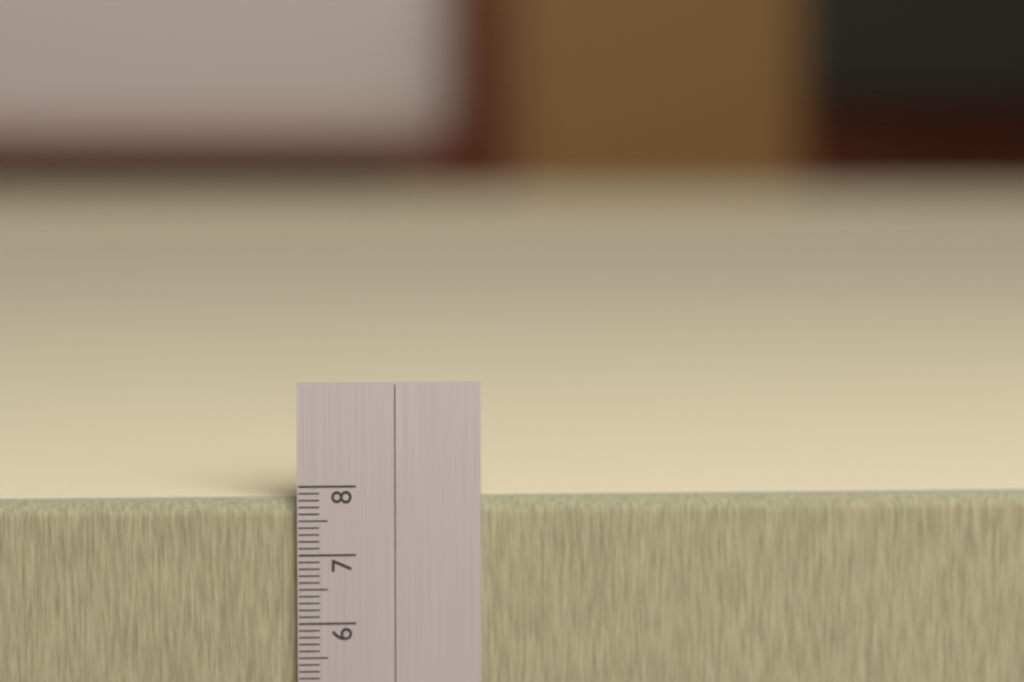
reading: 7.8 cm
